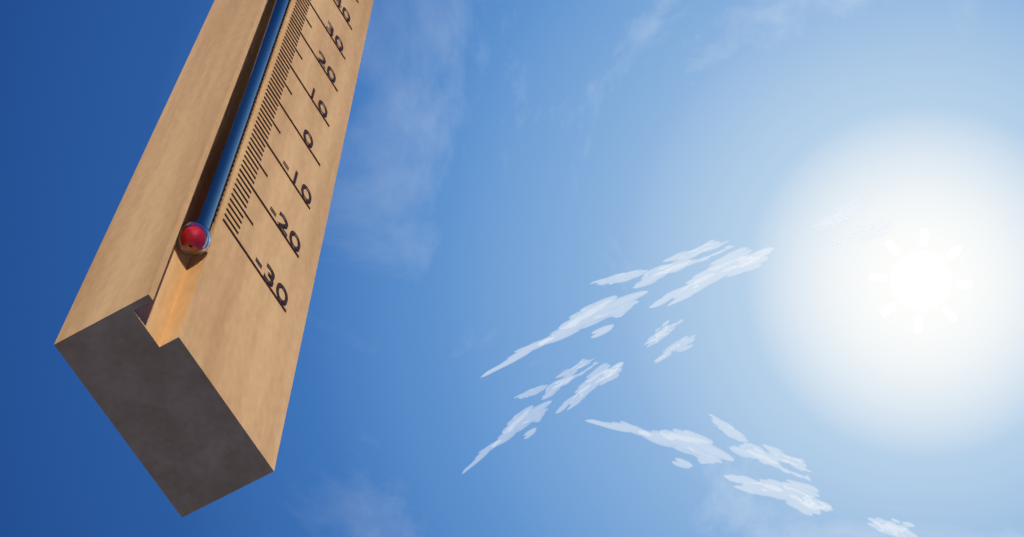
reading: -18 °C
